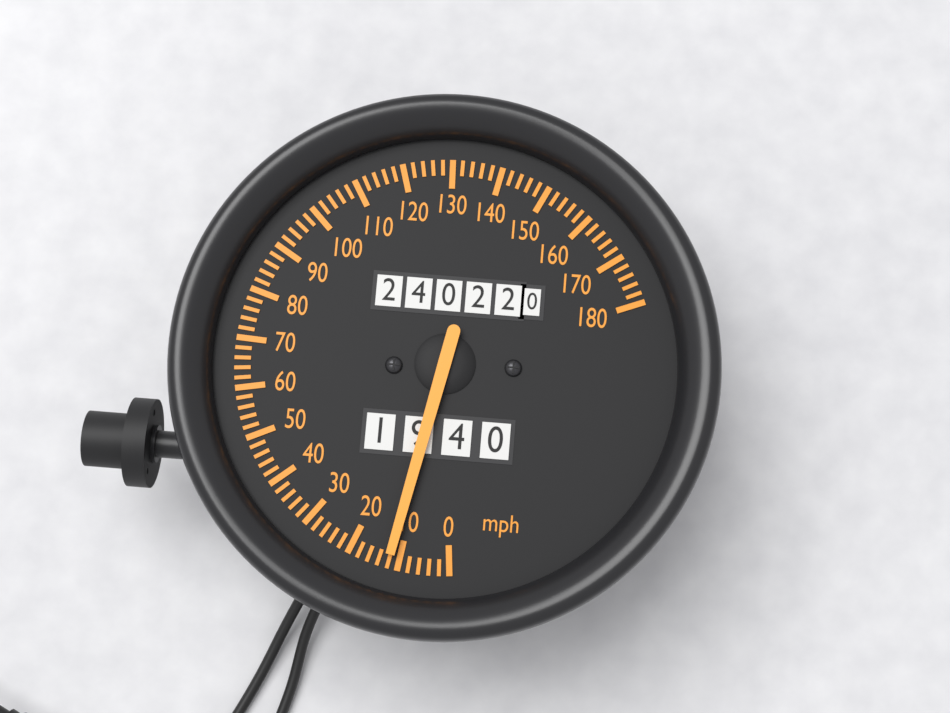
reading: 12 mph
